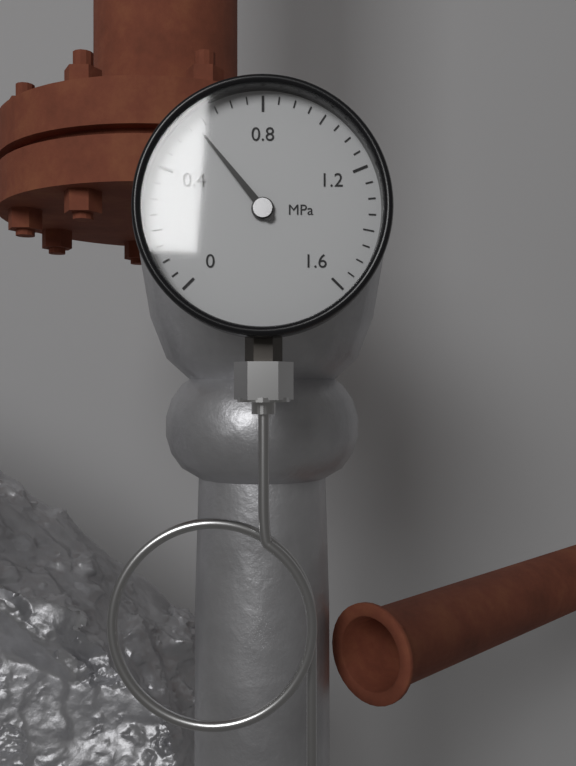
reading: 0.57 MPa
